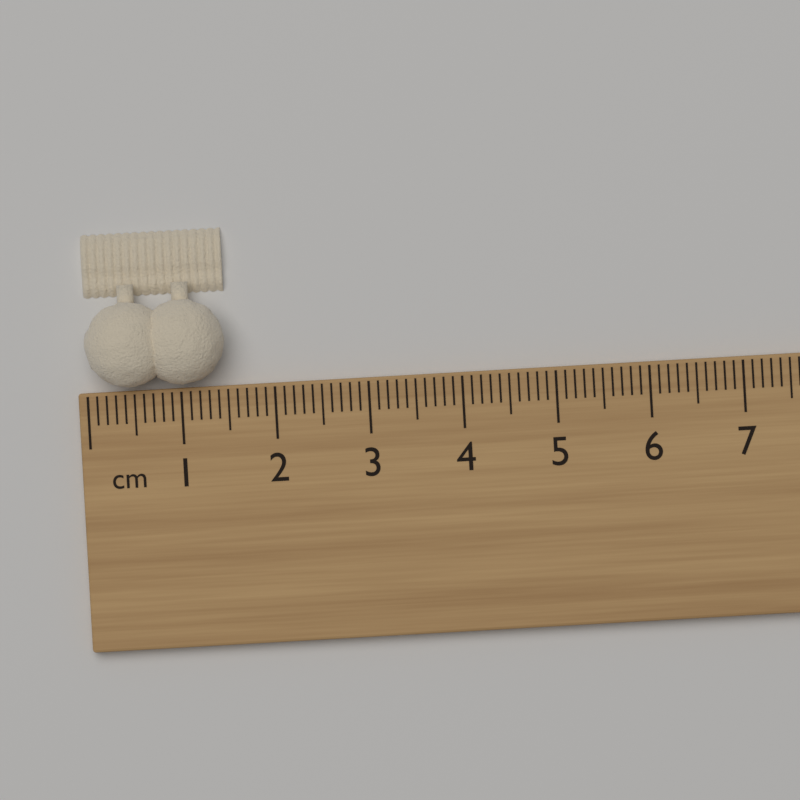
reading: 1.5 cm
